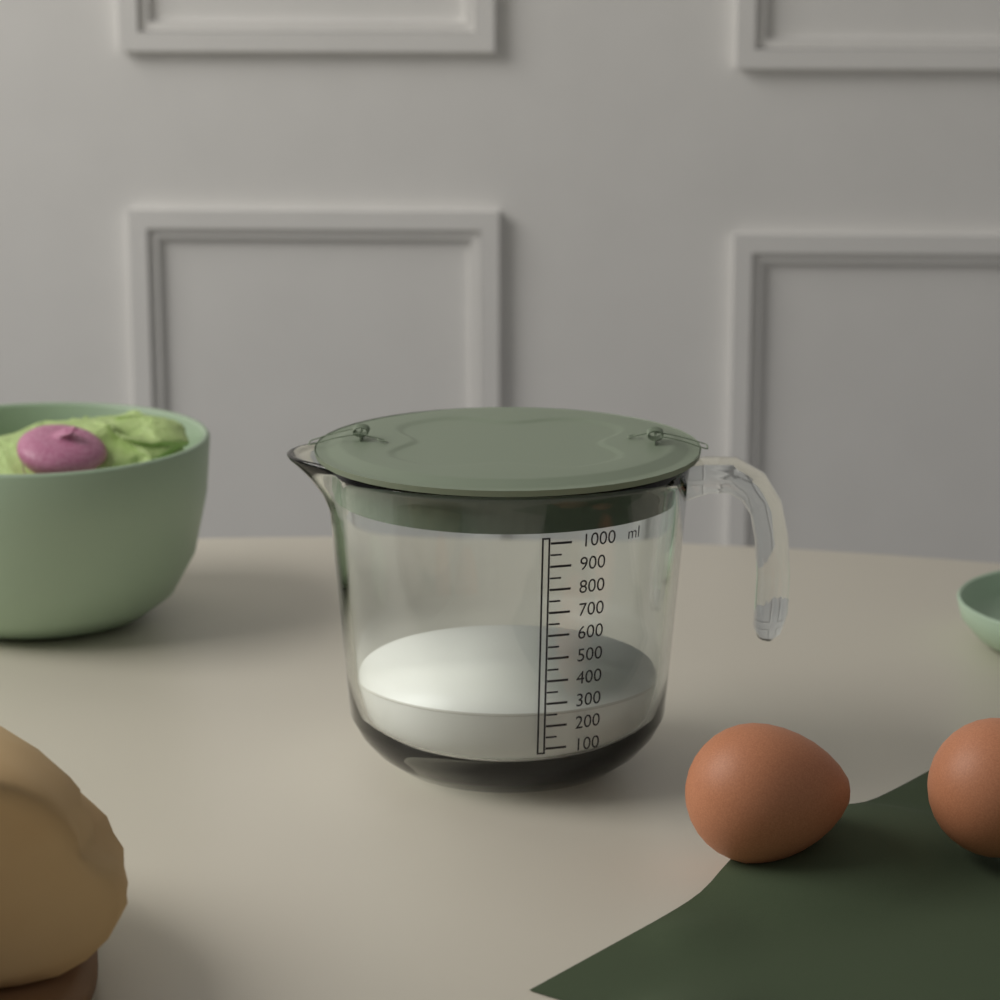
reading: 250 ml
